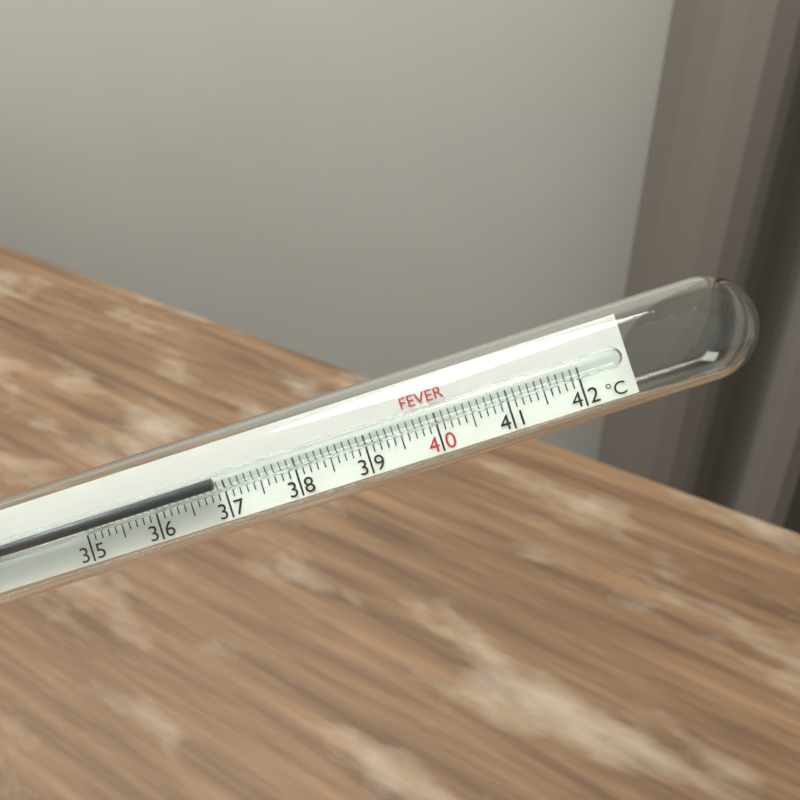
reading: 36.9 °C
